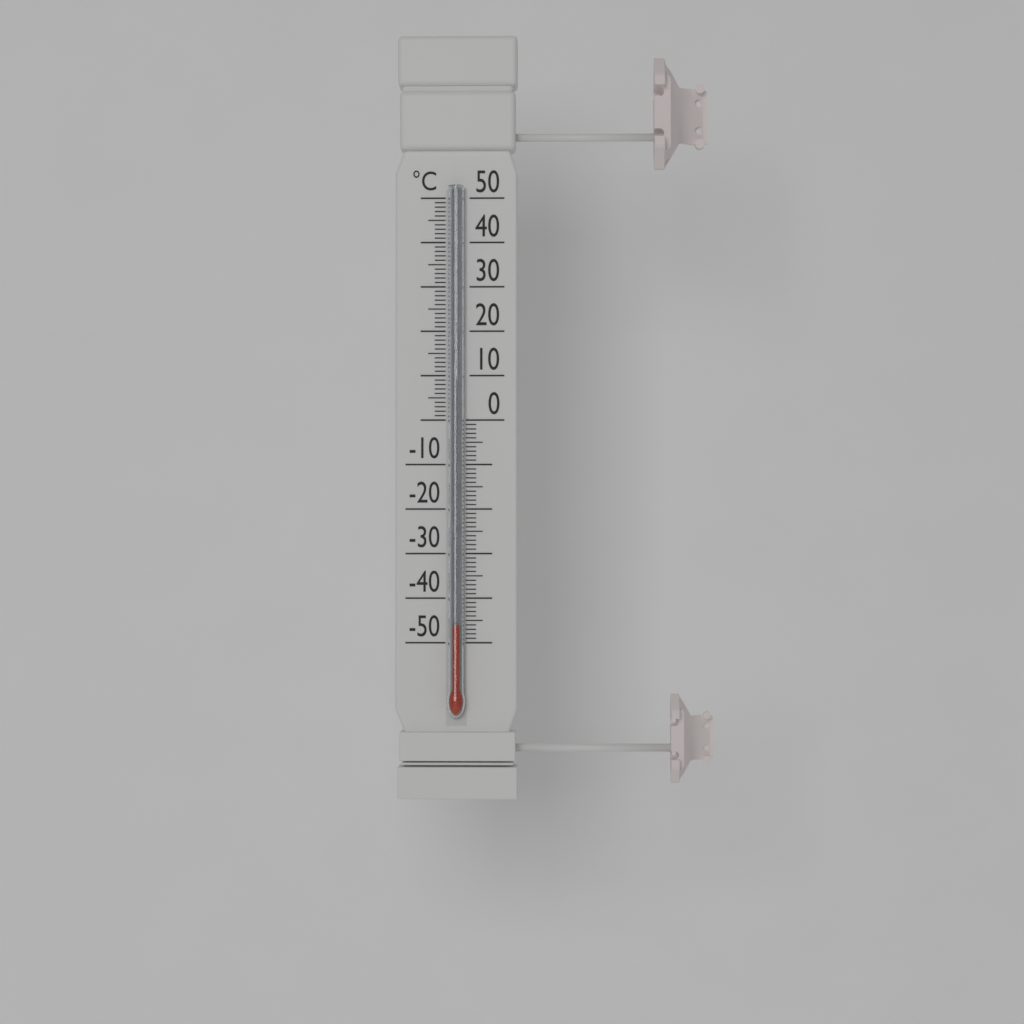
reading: -46 °C
